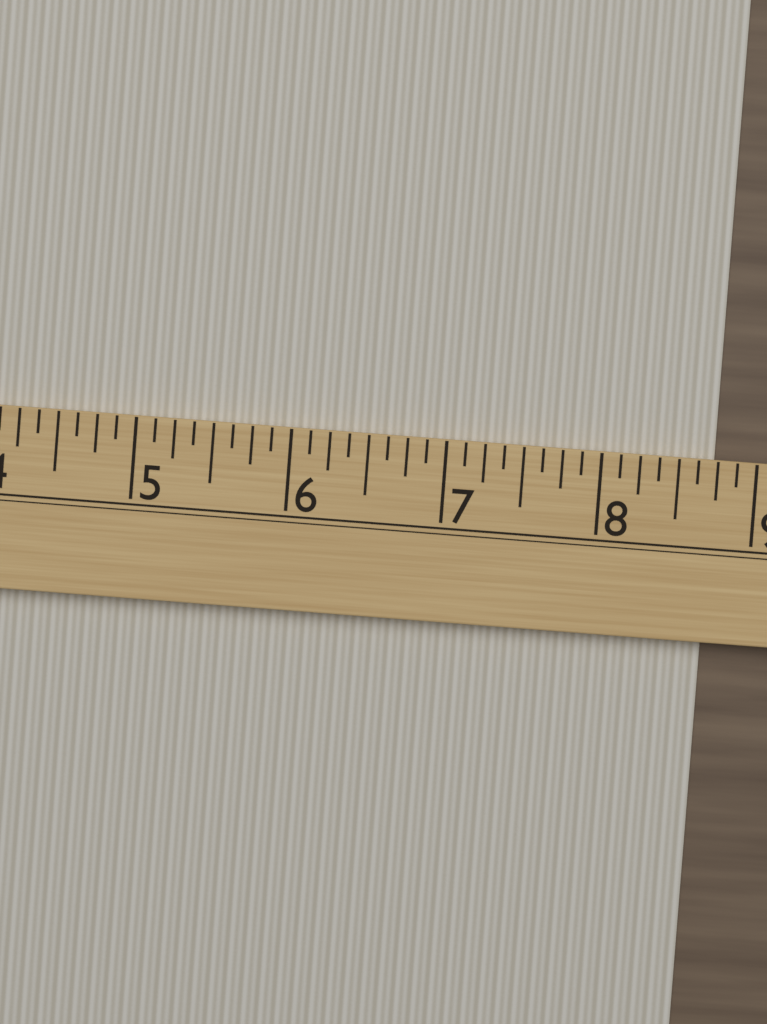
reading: 8.750 (no unit)
